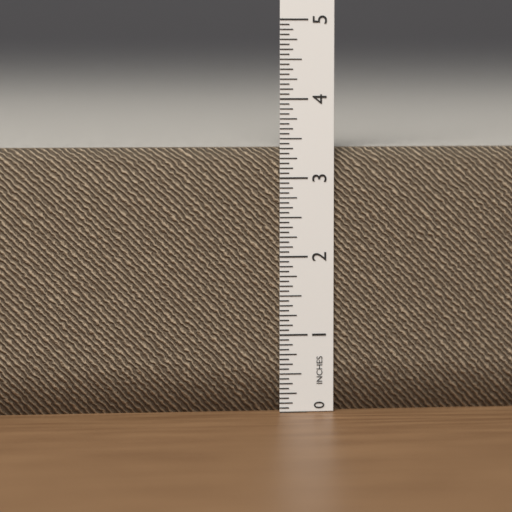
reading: 3.3750 in
